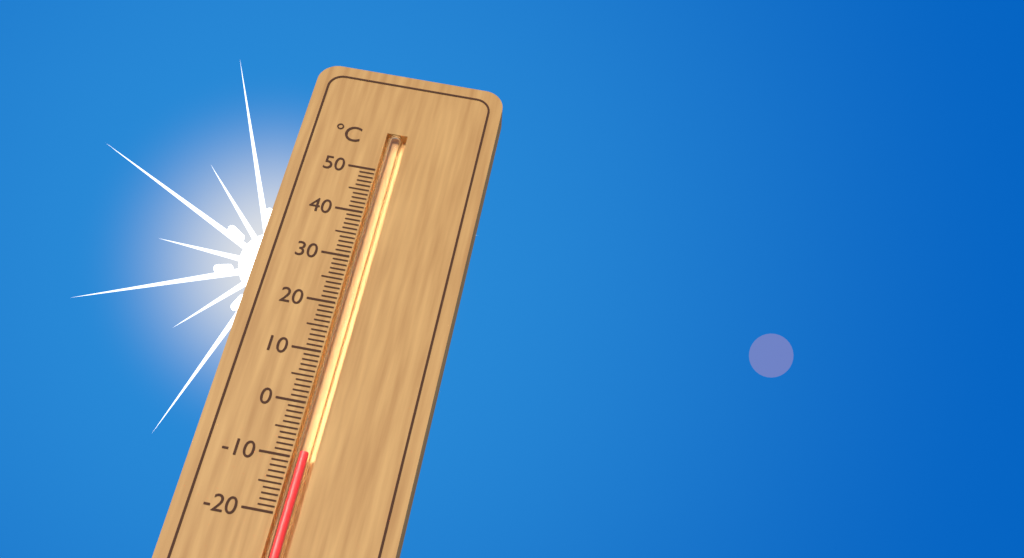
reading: -9 °C
